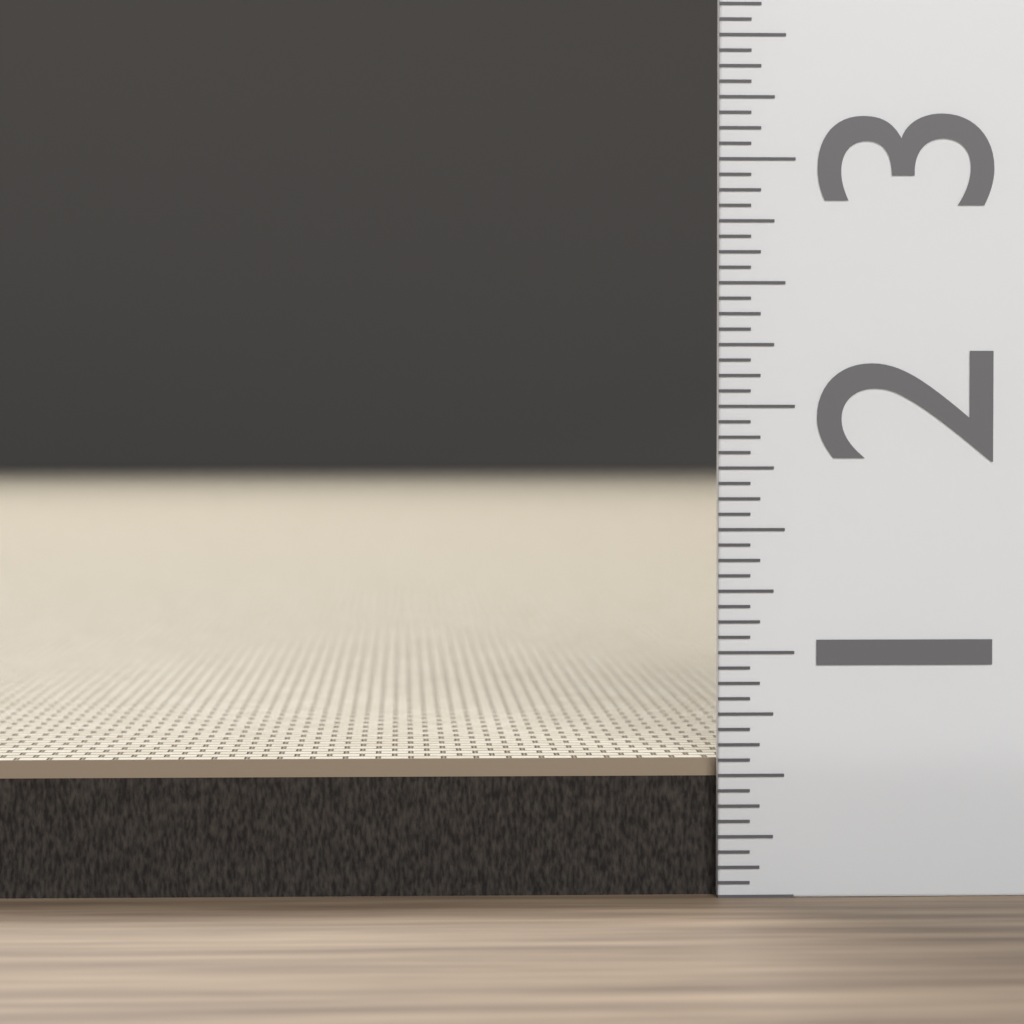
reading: 0.5625 (no unit)
